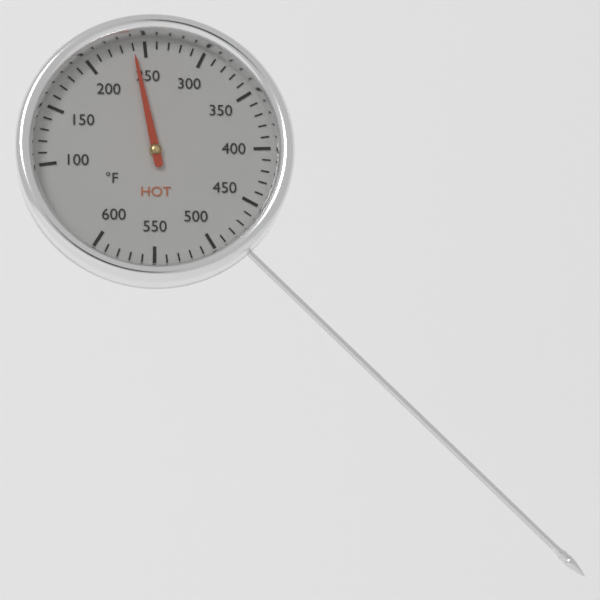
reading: 240 °F
